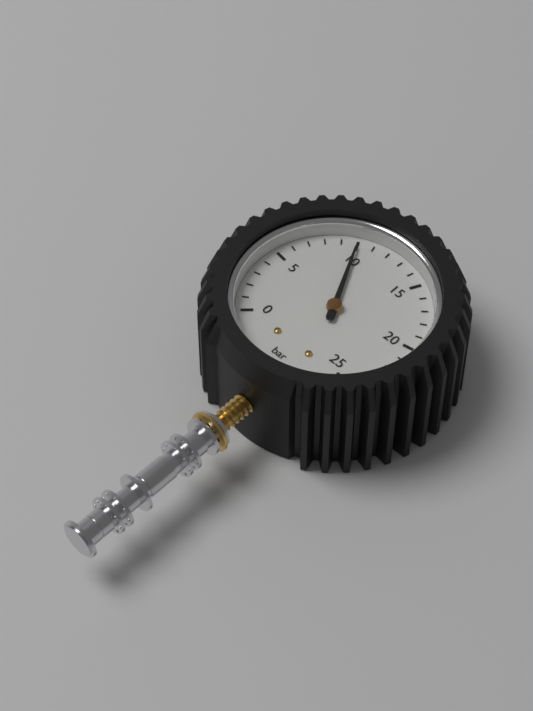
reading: 10 bar
